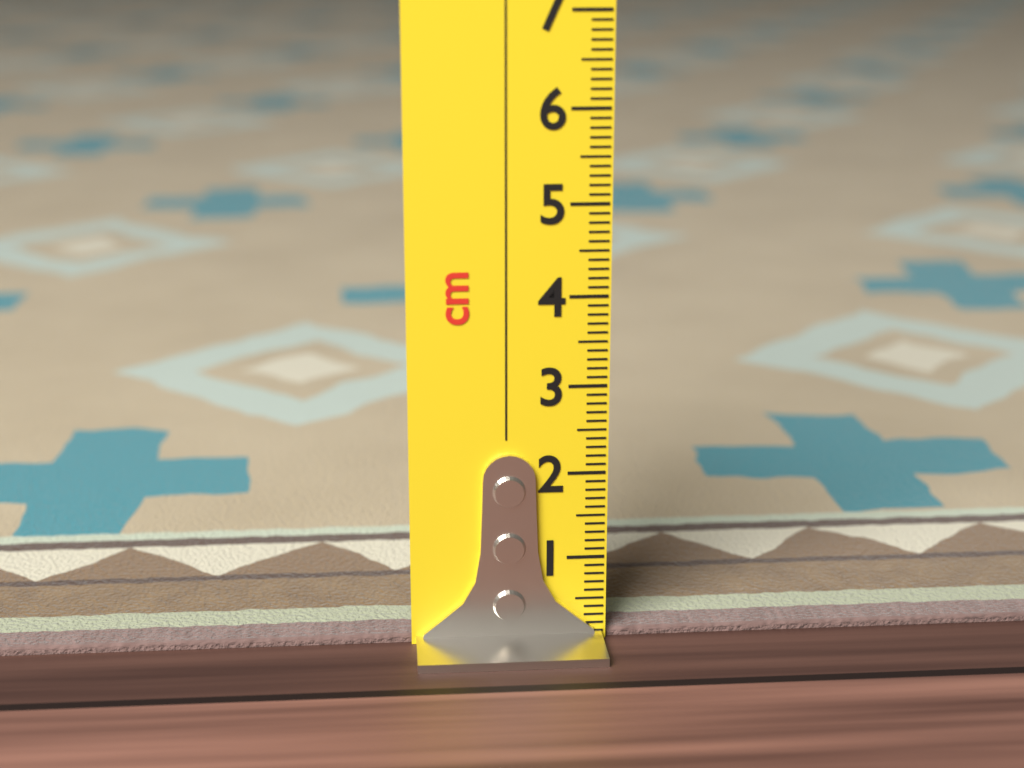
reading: 0.1 cm
